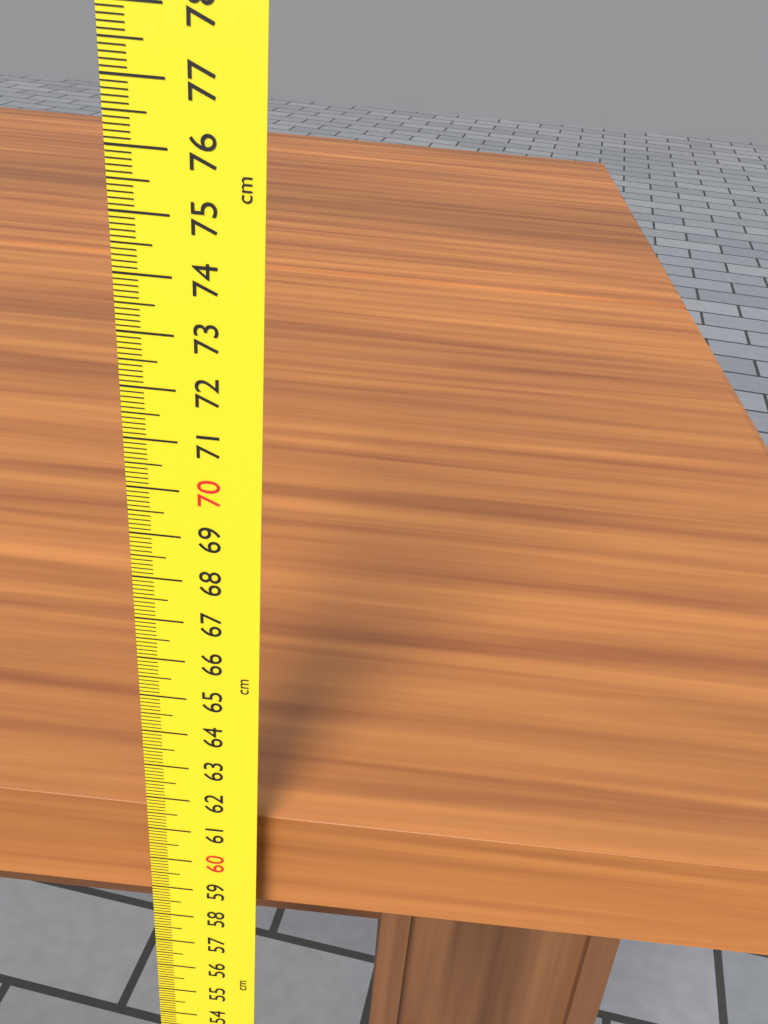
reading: 61.2 cm
